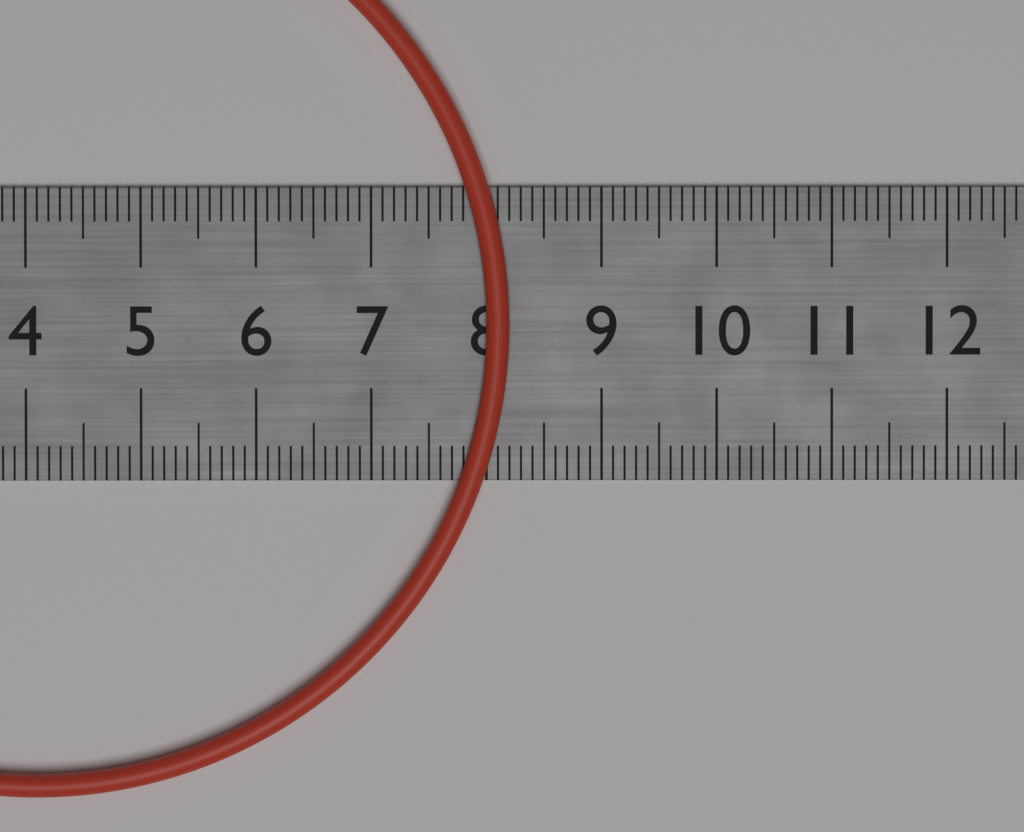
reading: 8.2 cm
